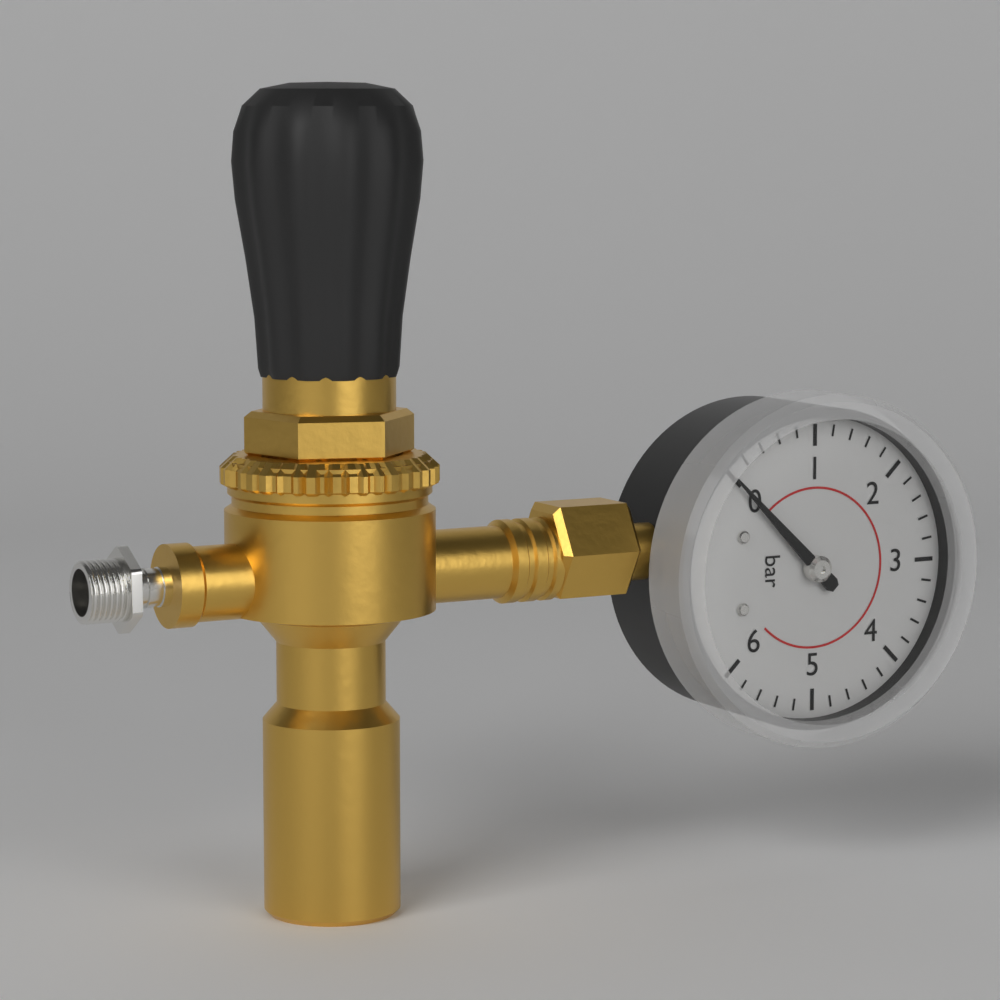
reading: 0.0 bar
